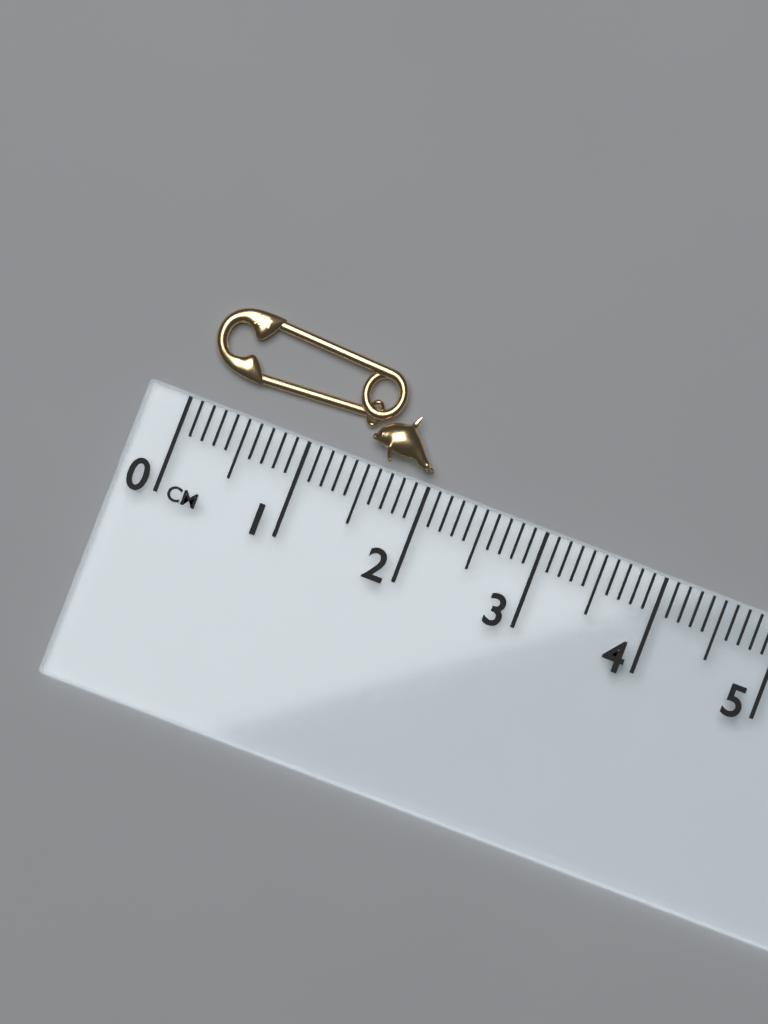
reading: 2.0 cm
